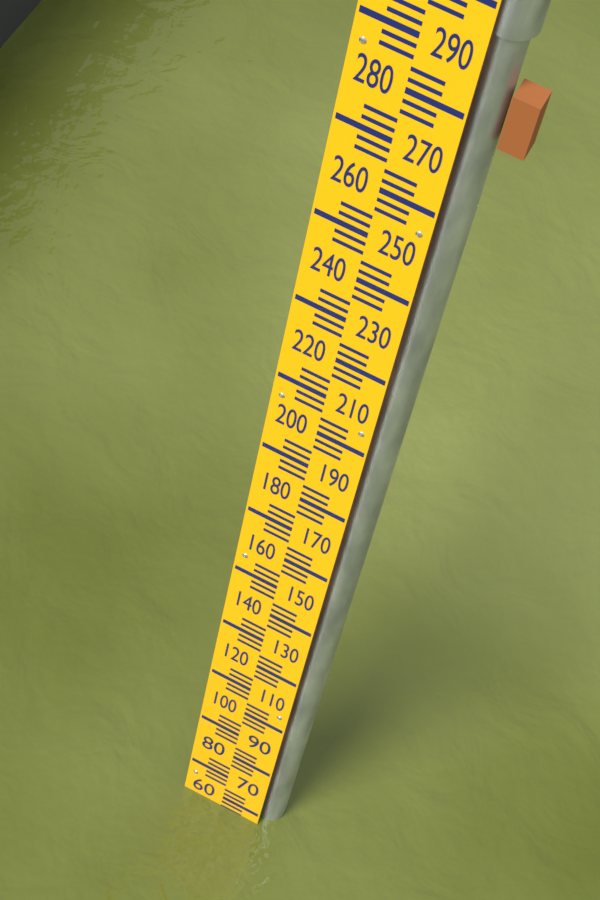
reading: 56 (no unit)
